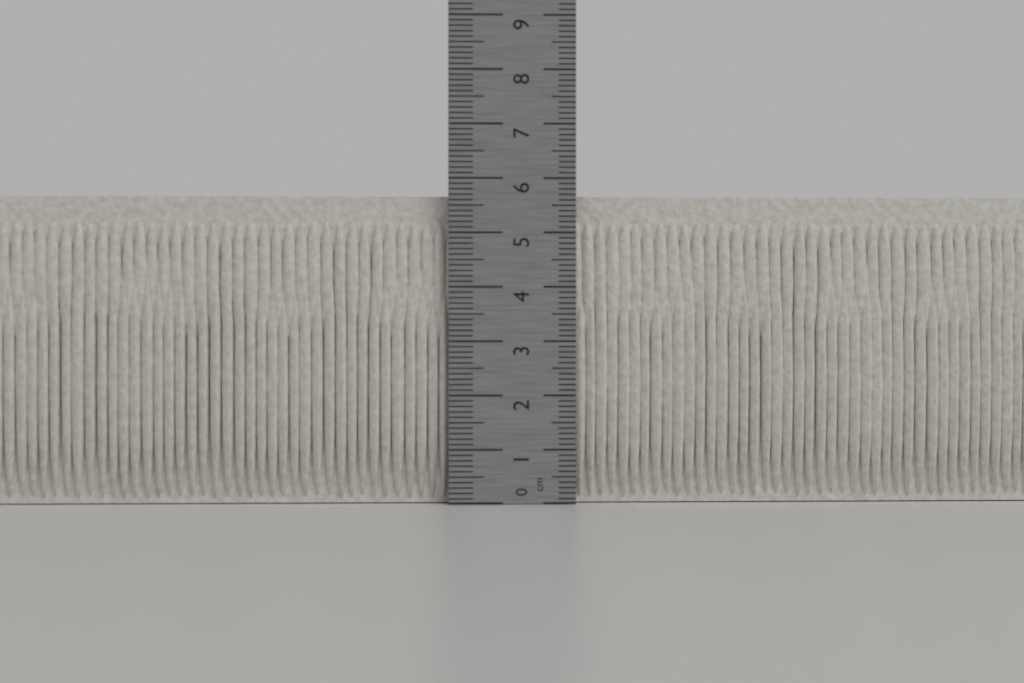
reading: 5.7 cm
